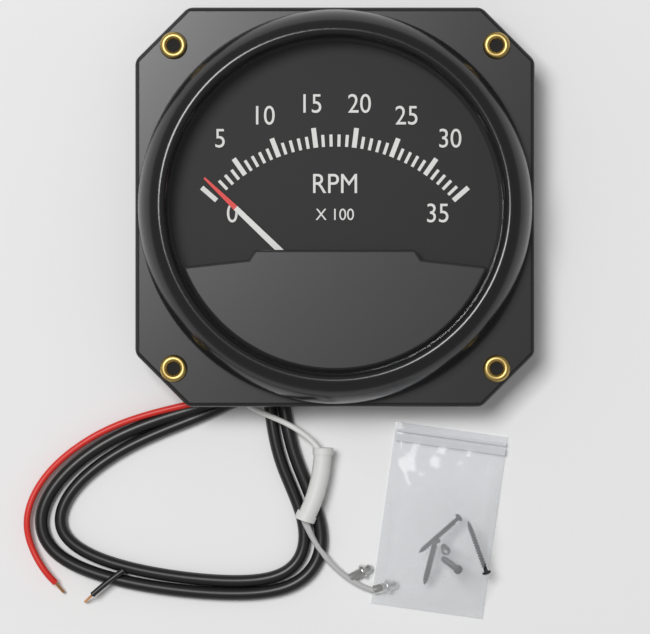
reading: 100 RPM
